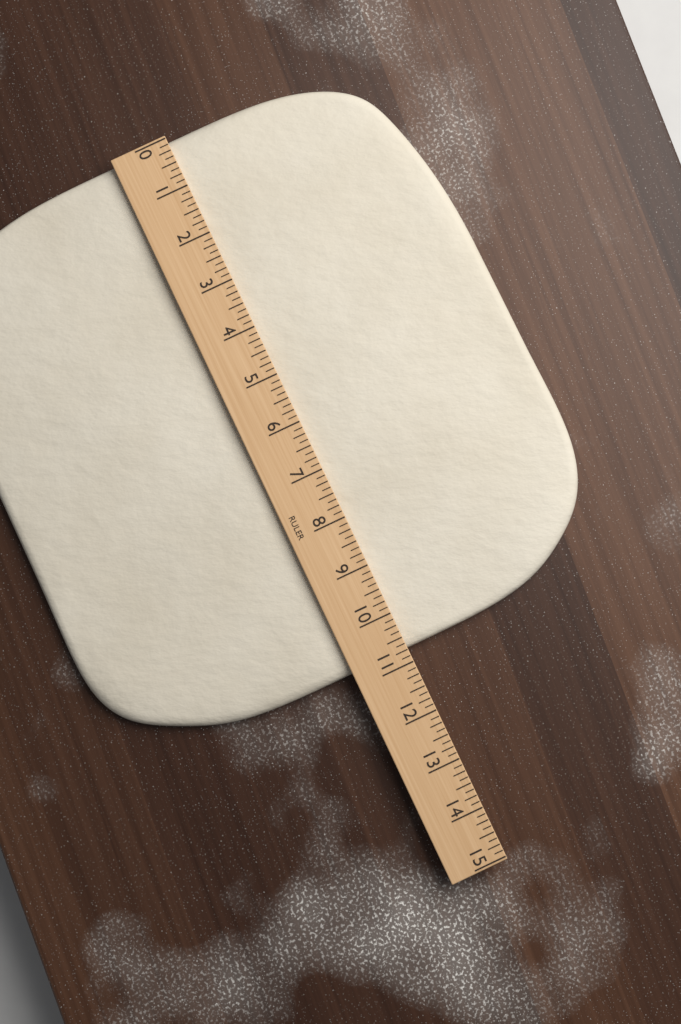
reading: 10.750 (no unit)
